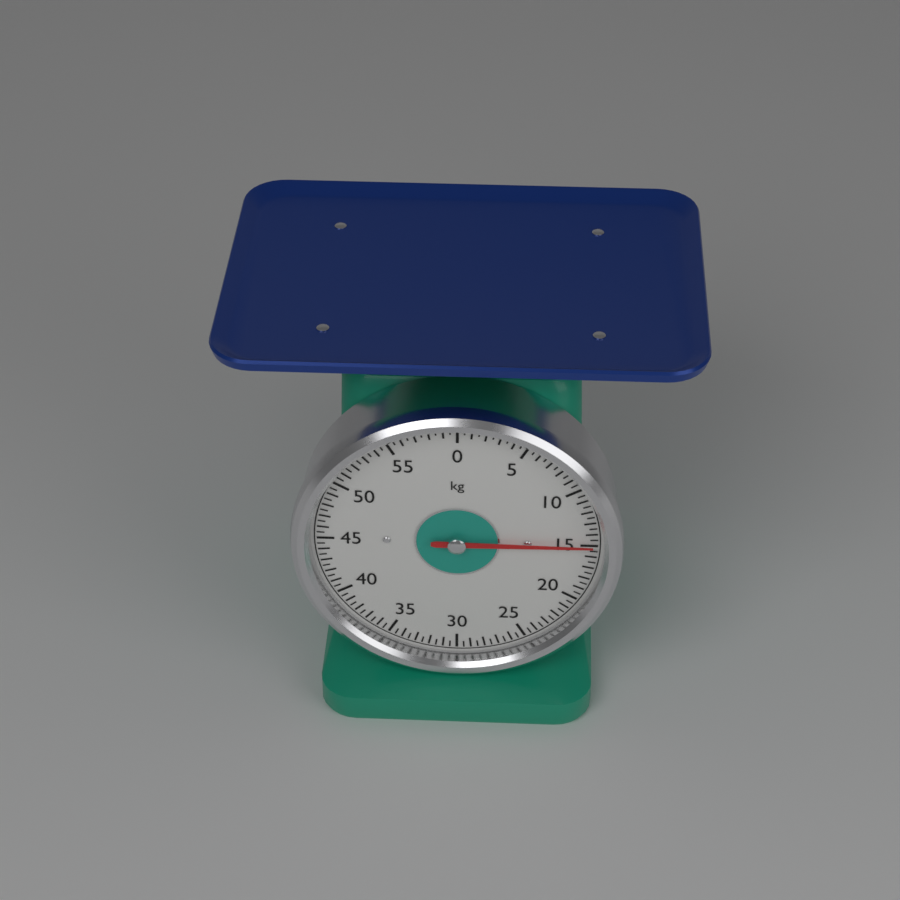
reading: 15.0 kg
